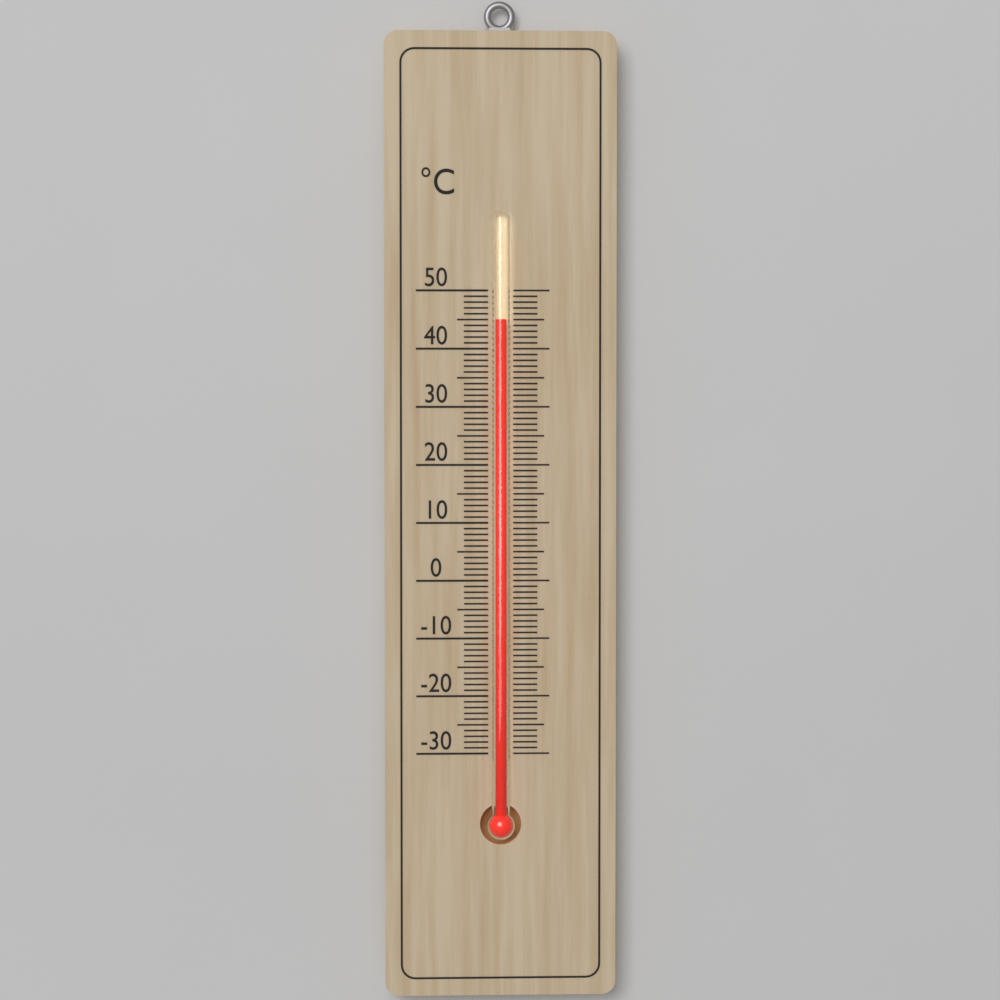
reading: 45 °C
